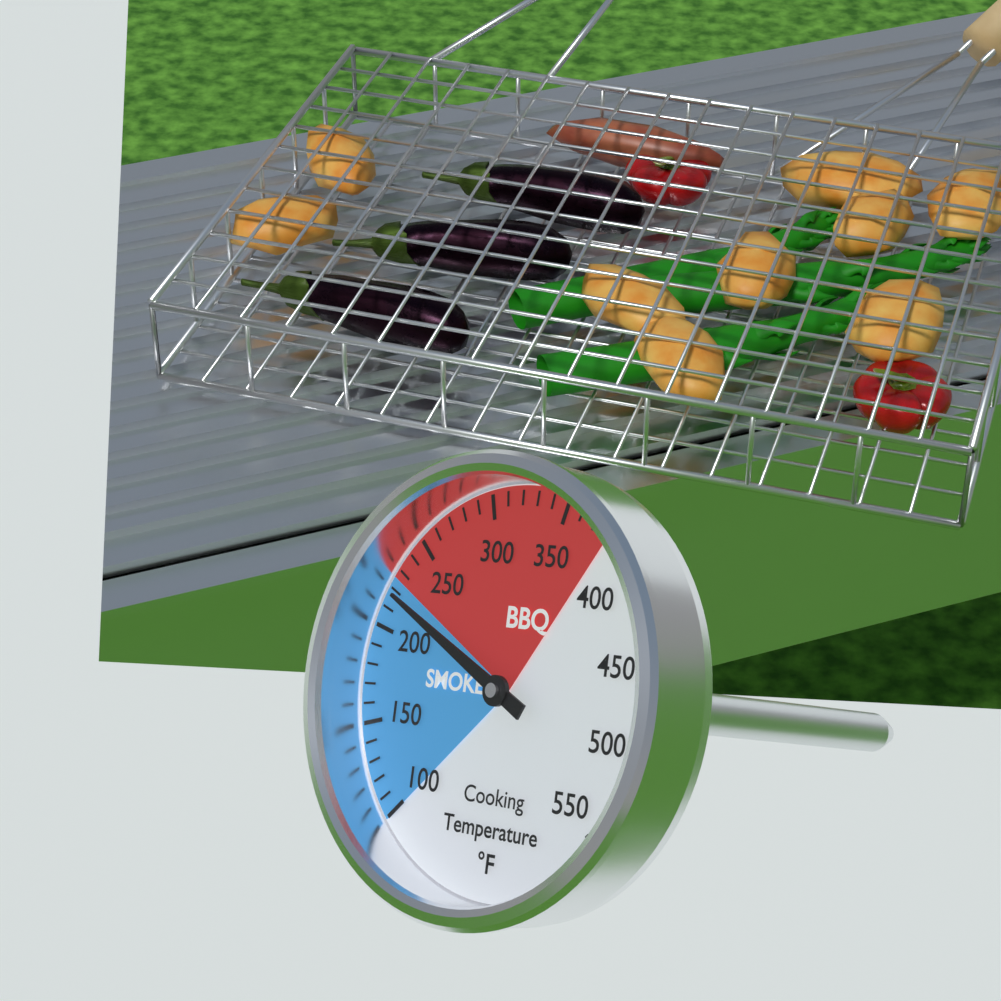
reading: 220 °F
